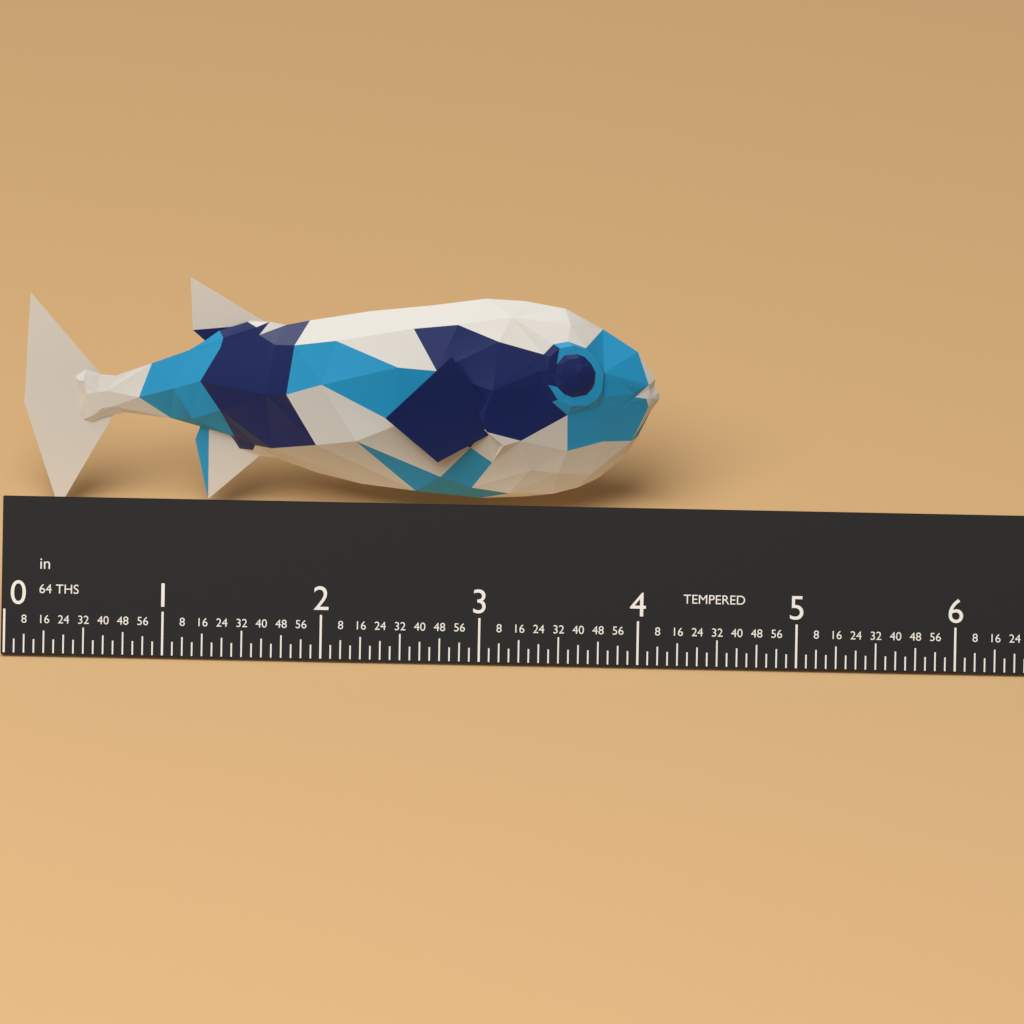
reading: 4.0625 in
